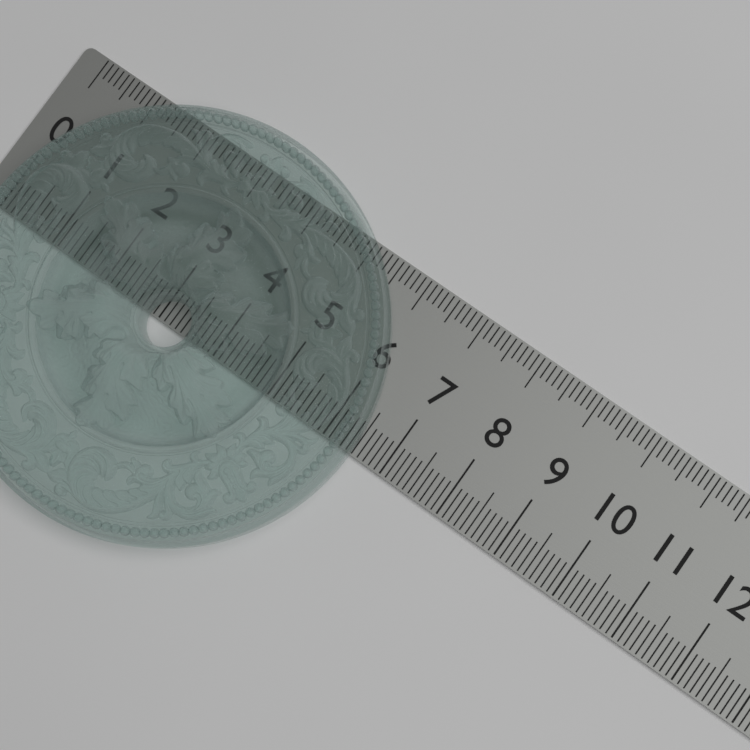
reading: 6.5 (no unit)
